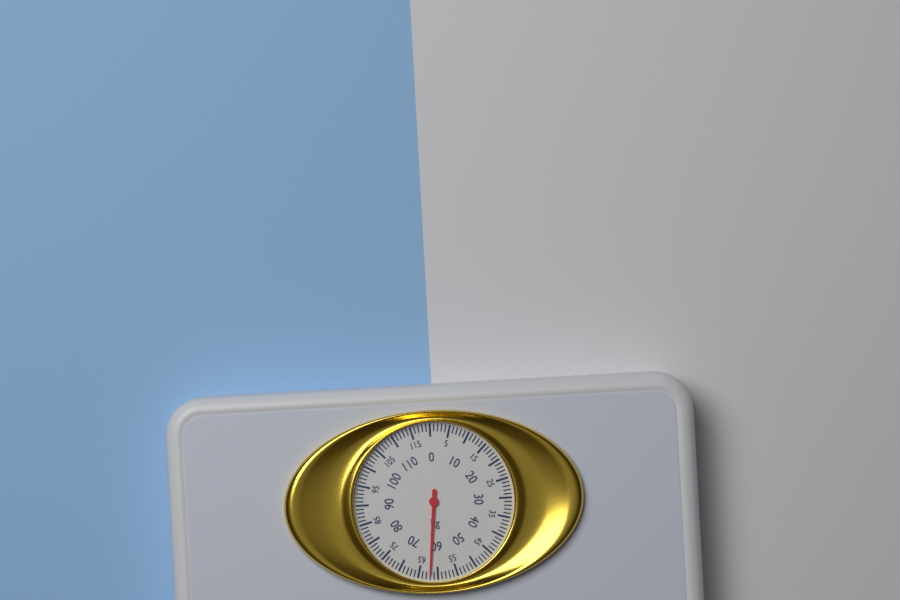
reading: 62 kg
